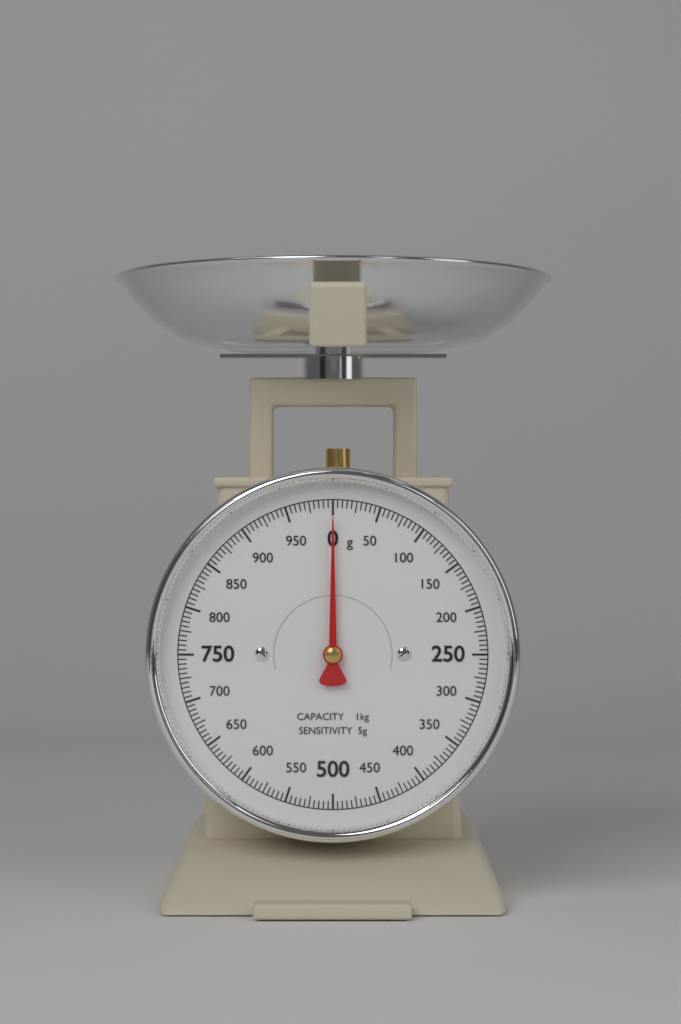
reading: 0 g
